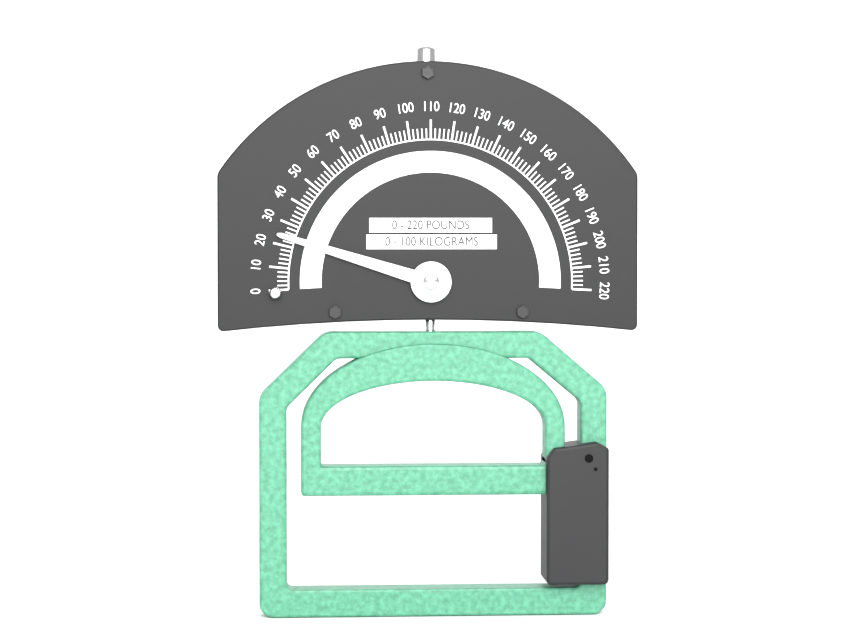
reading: 24 lb
